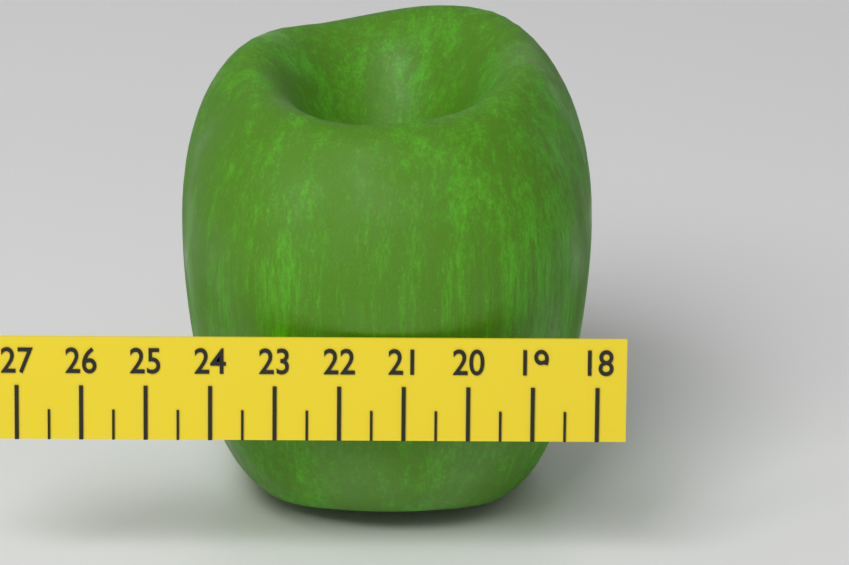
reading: 24.5 (no unit)
